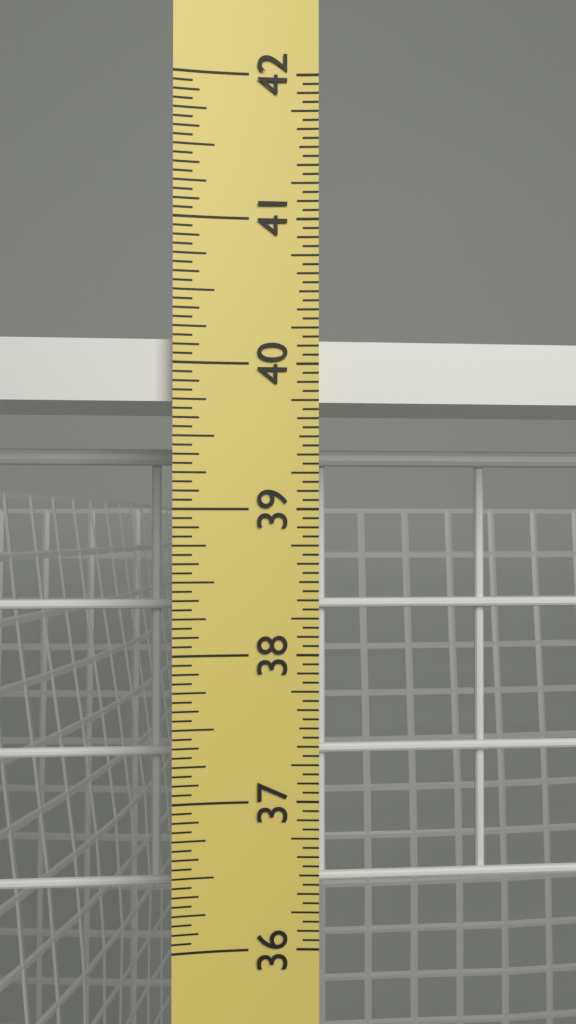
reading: 40.1875 in
